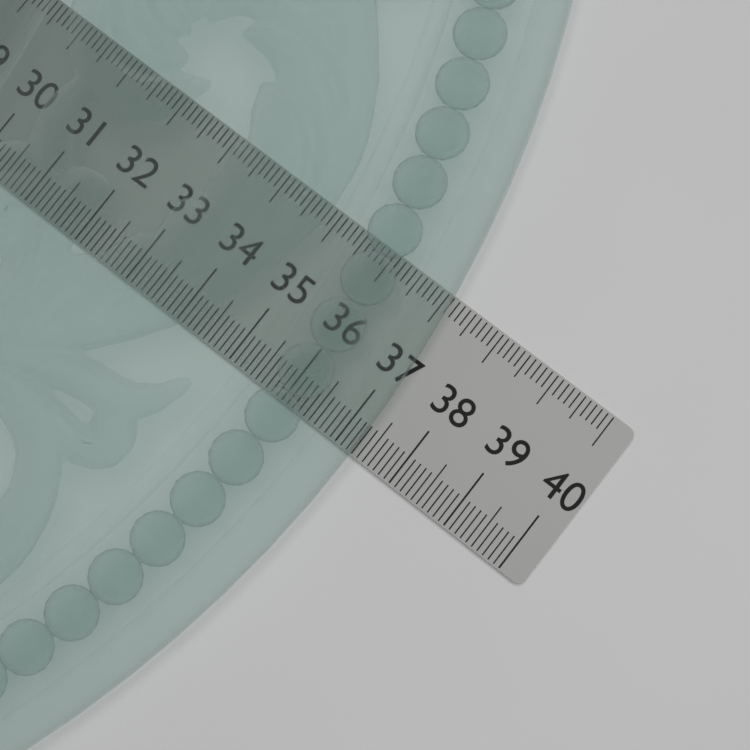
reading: 37.3 (no unit)
